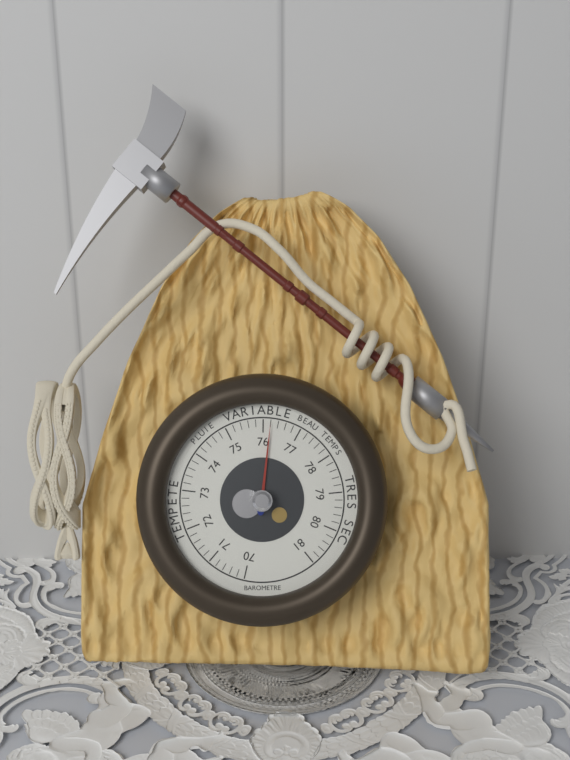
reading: 76.2 (no unit)
